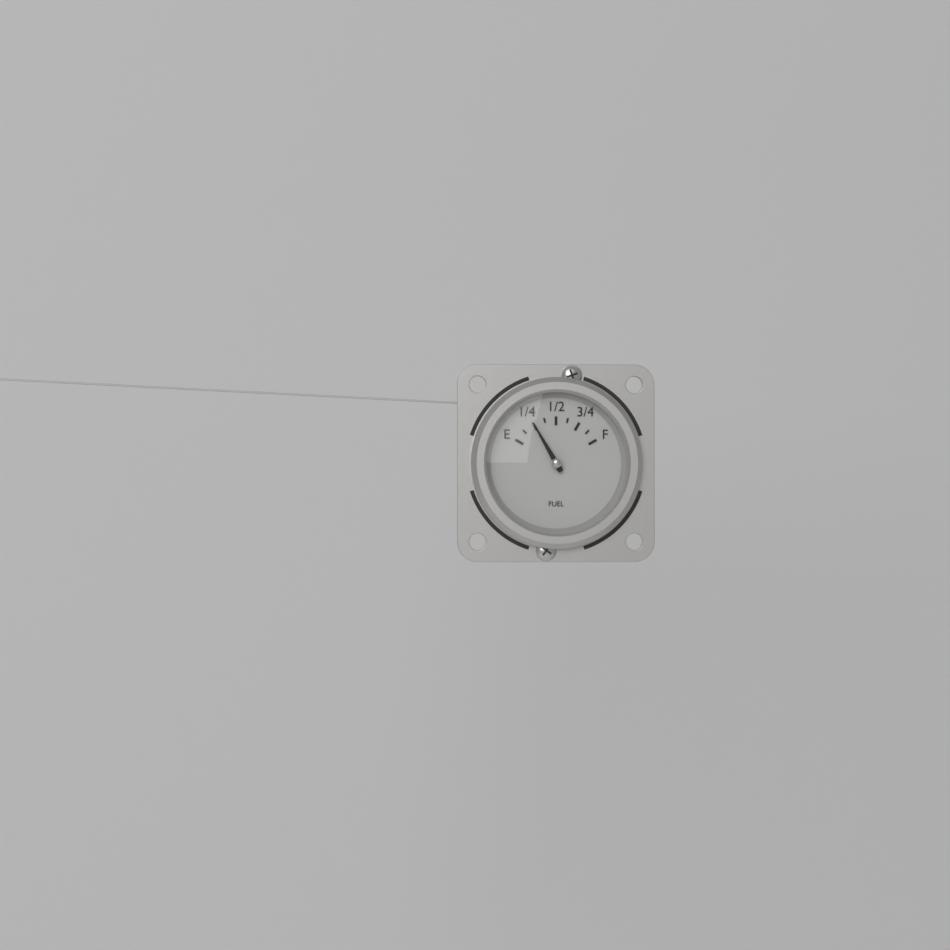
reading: 0.250 (no unit)
